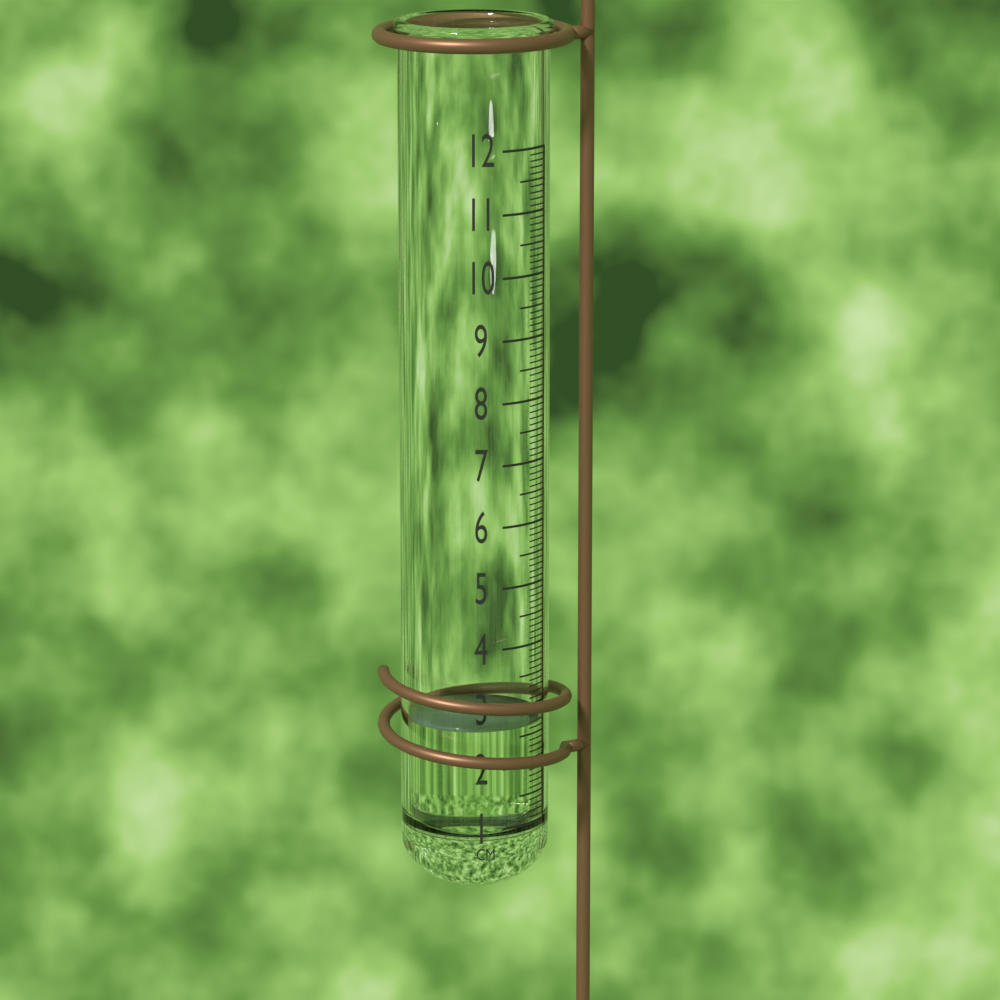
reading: 2.7 cm
